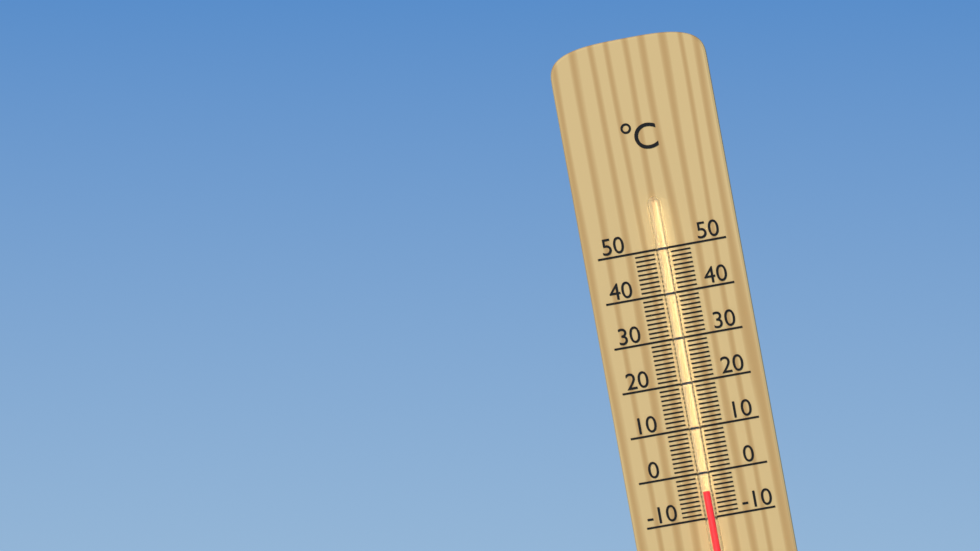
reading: -4 °C
